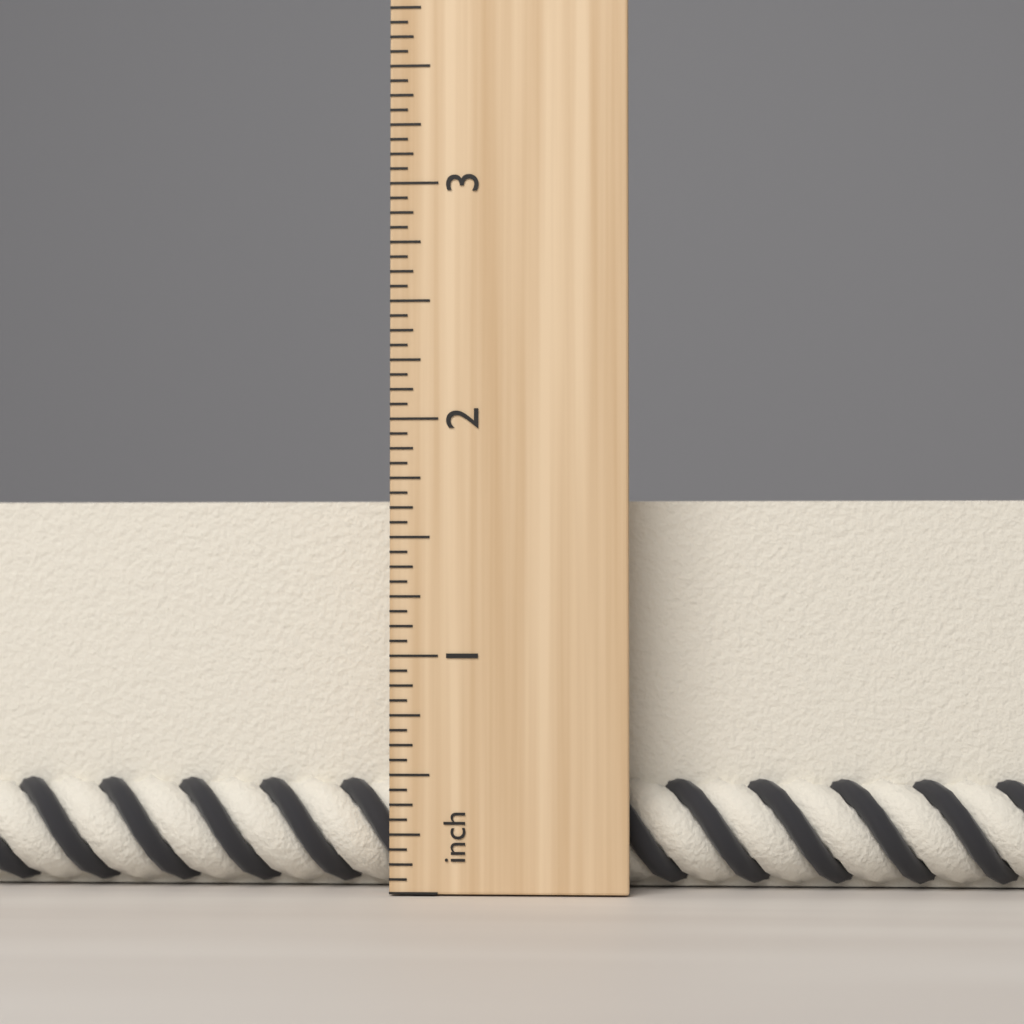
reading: 1.6875 inch
